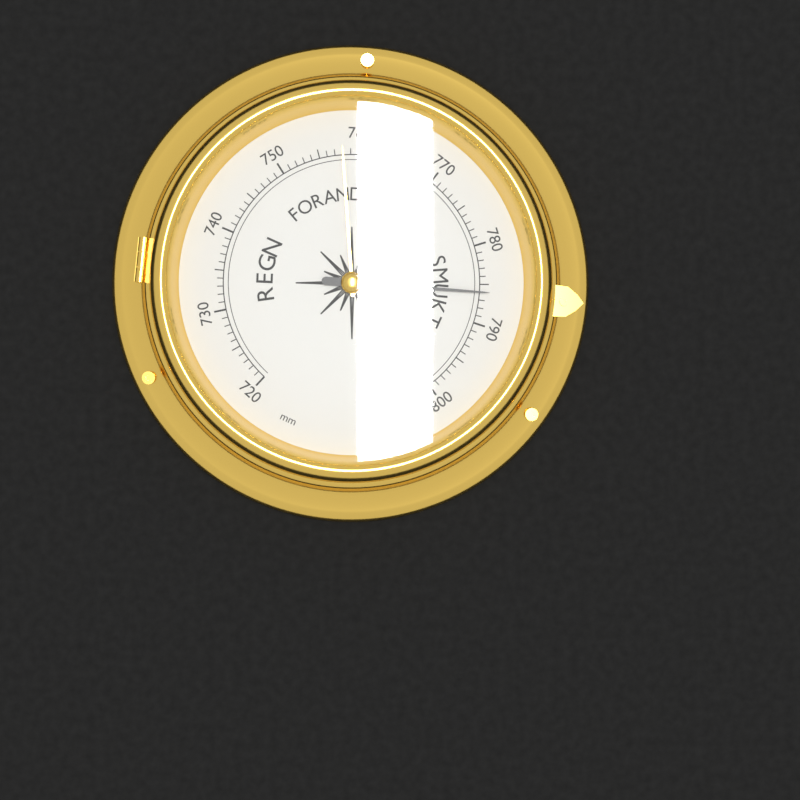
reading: 786 mm
